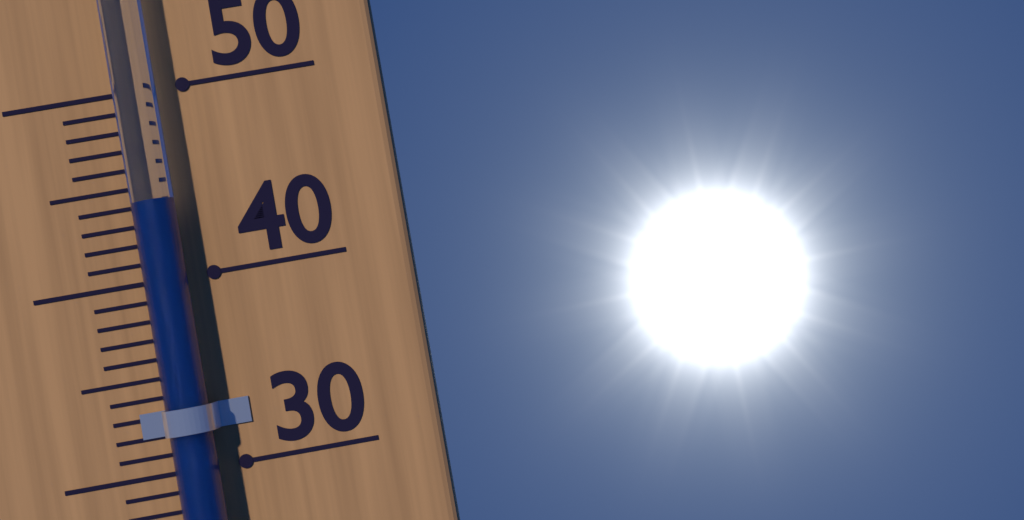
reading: 44 °C
